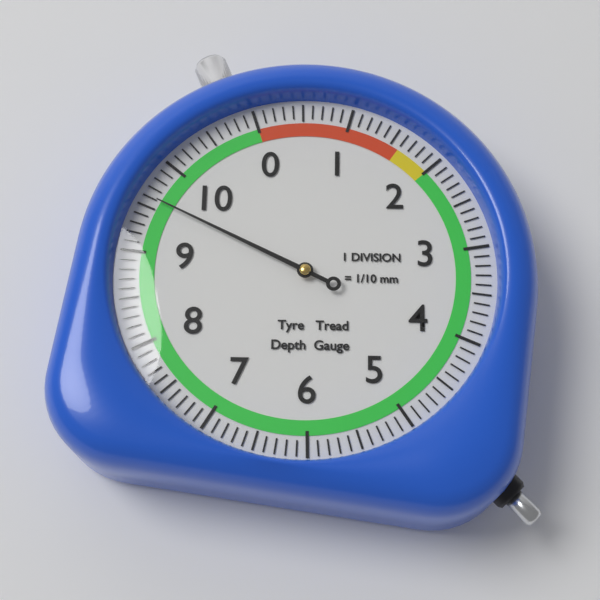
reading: 9.6 mm
